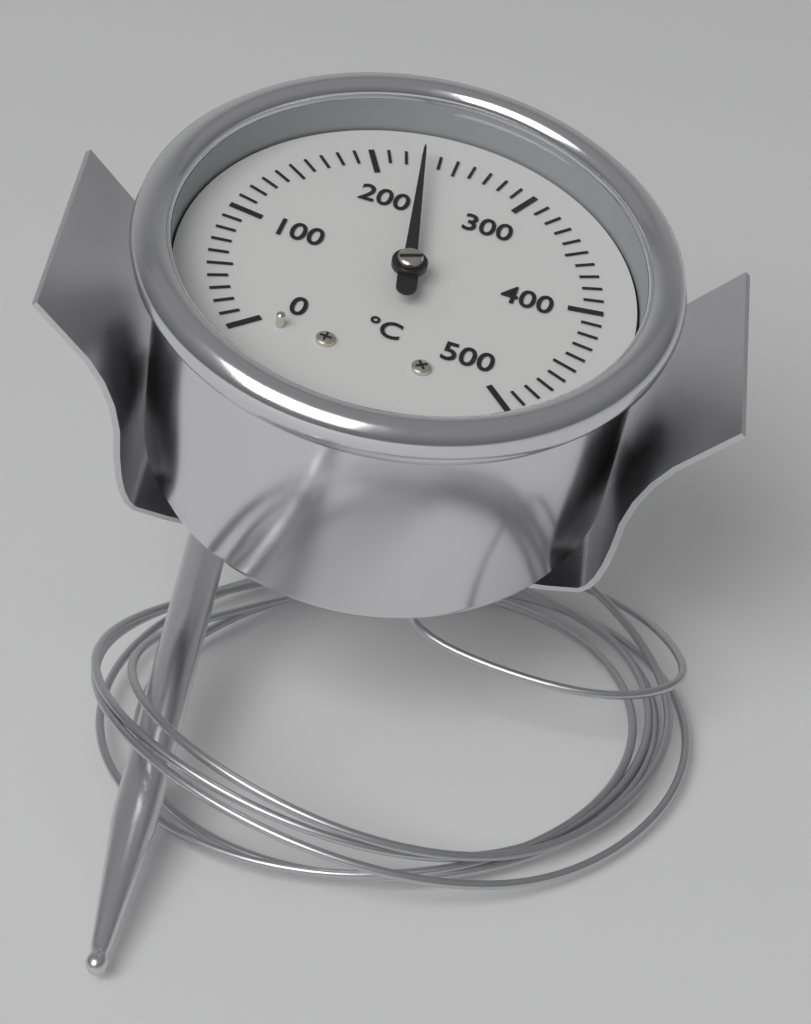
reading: 230 °C
